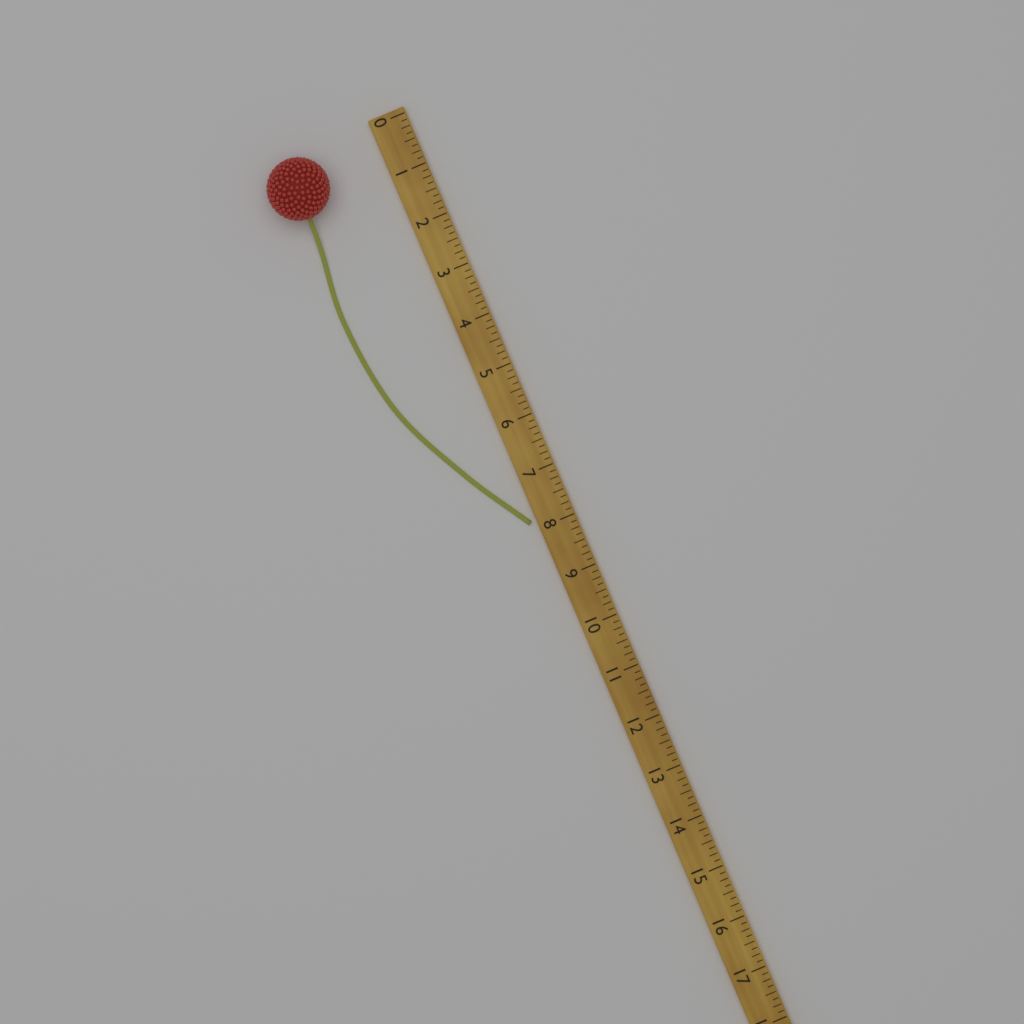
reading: 7.875 (no unit)
